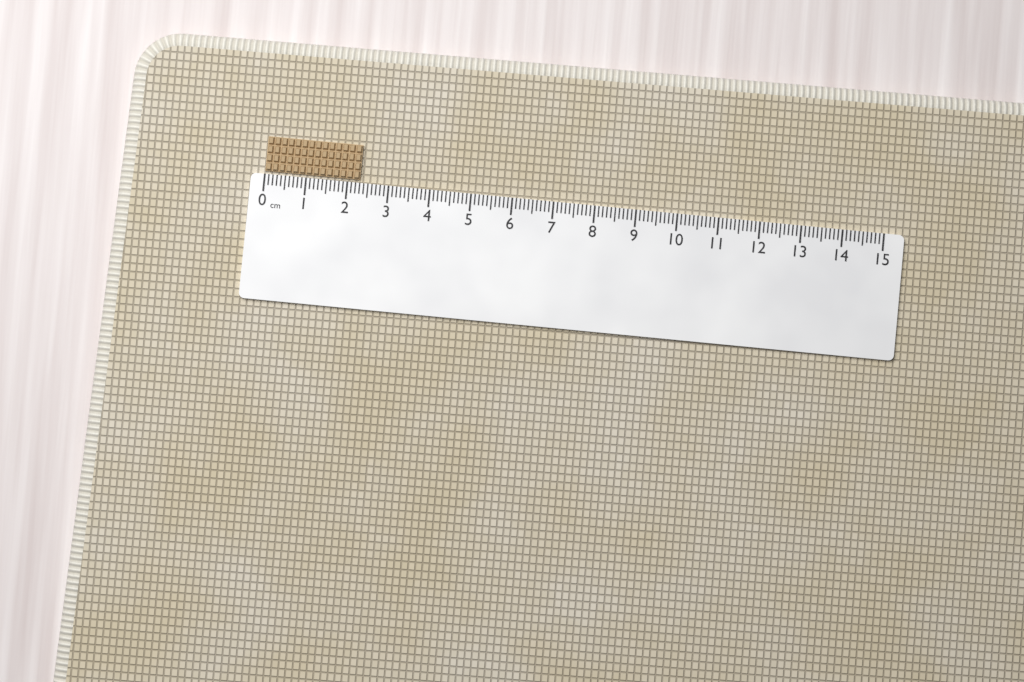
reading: 2.3 cm
